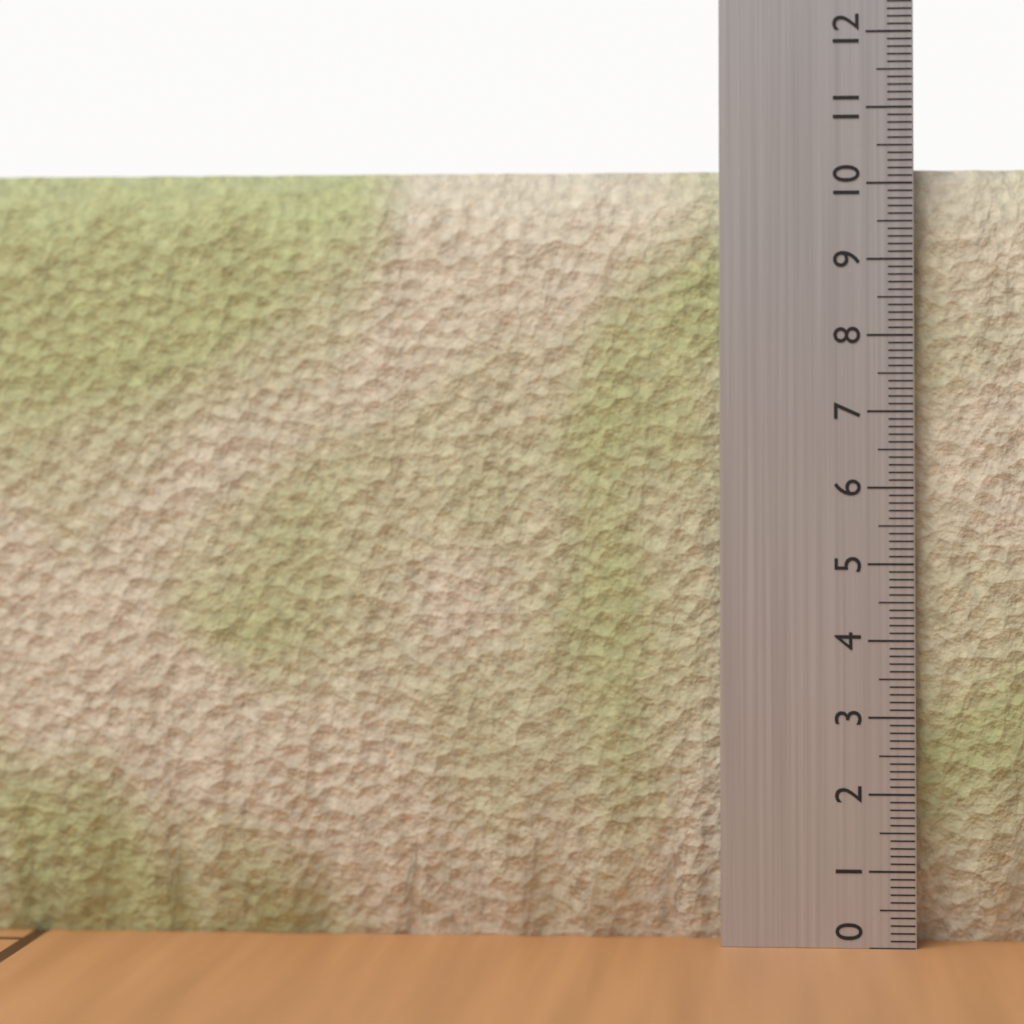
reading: 10.2 (no unit)
